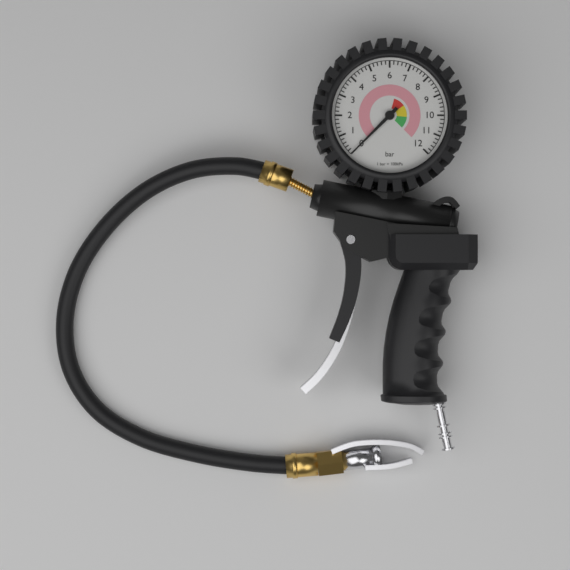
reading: 0.0 bar
